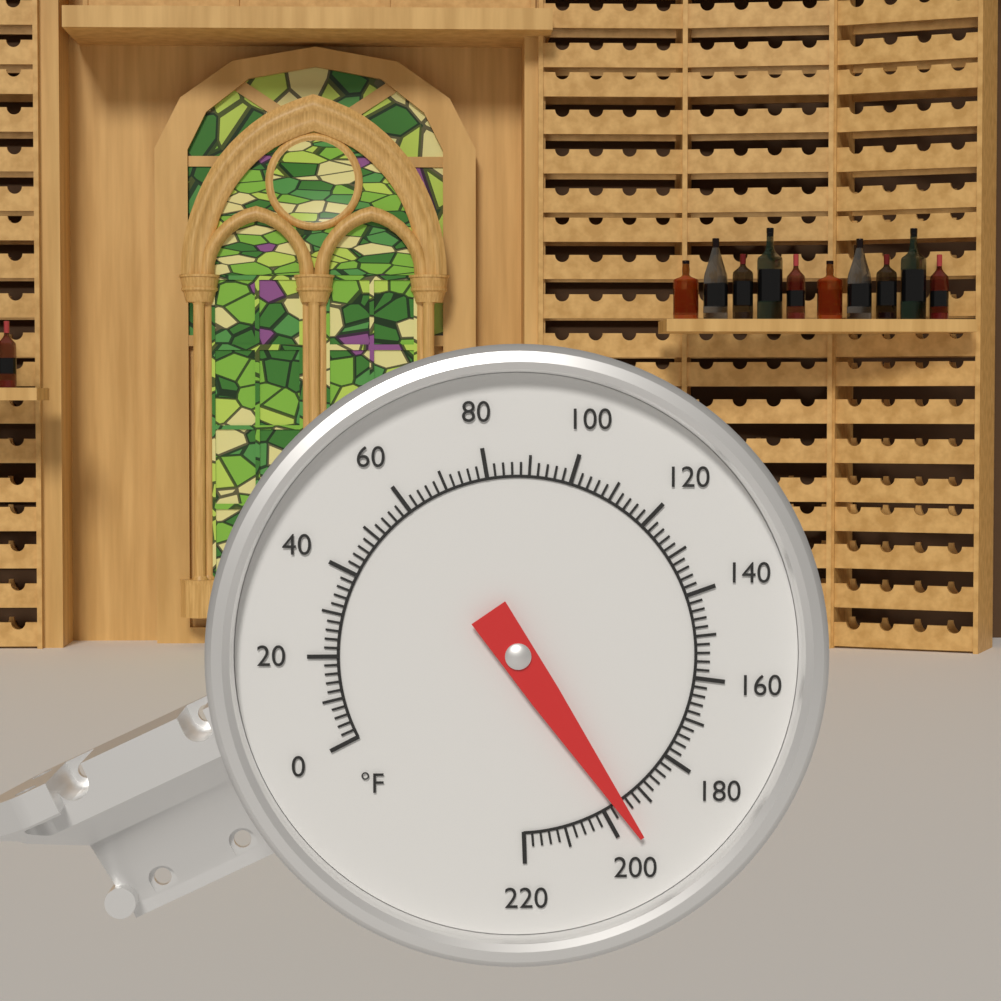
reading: 196 °F
